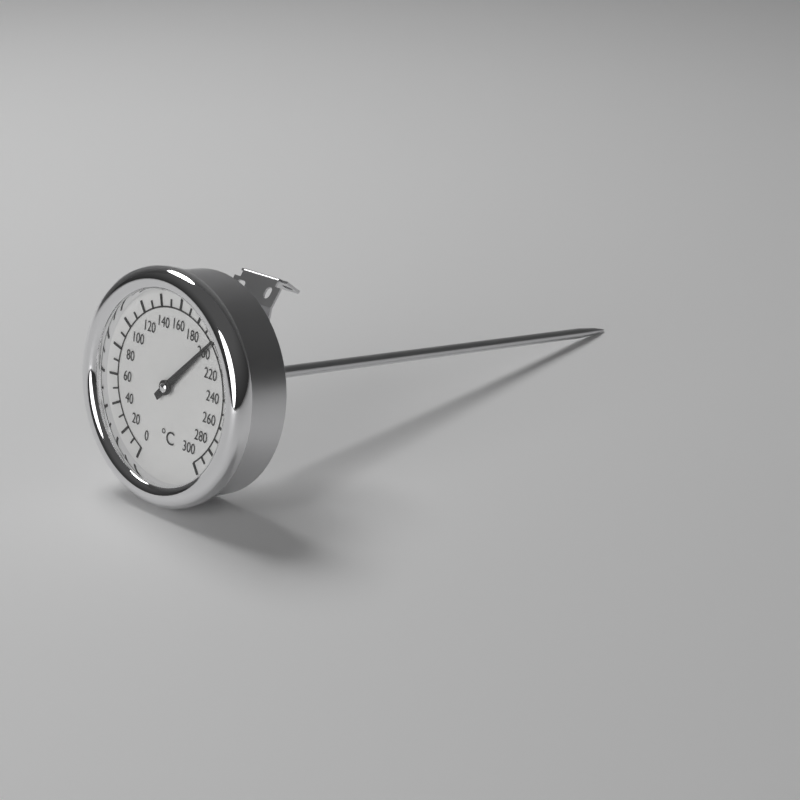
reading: 200 °C
